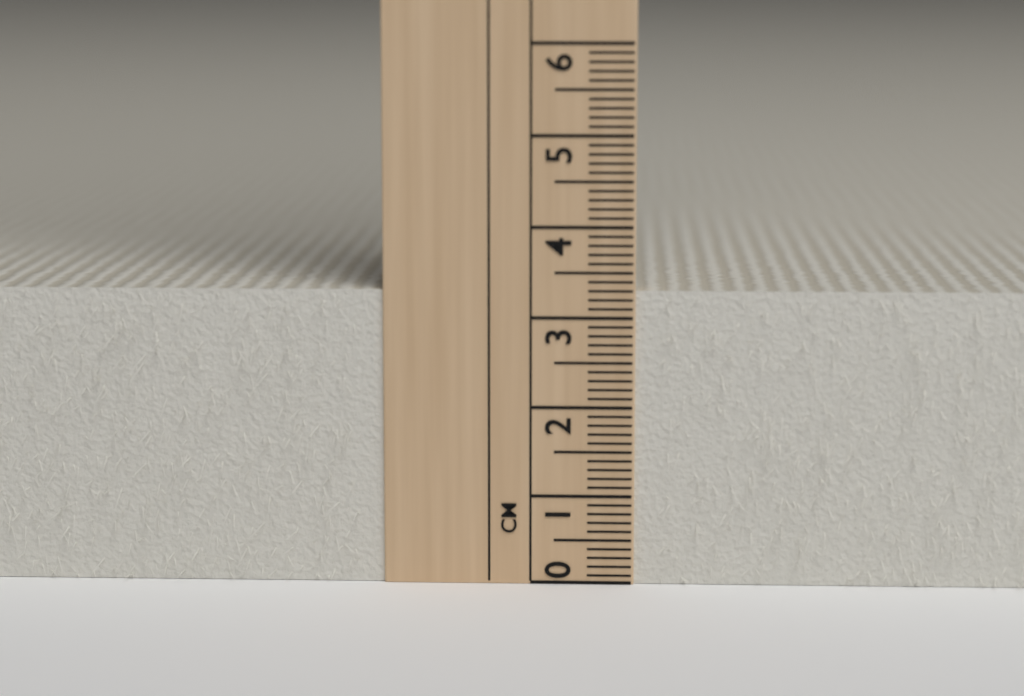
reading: 3.3 cm
